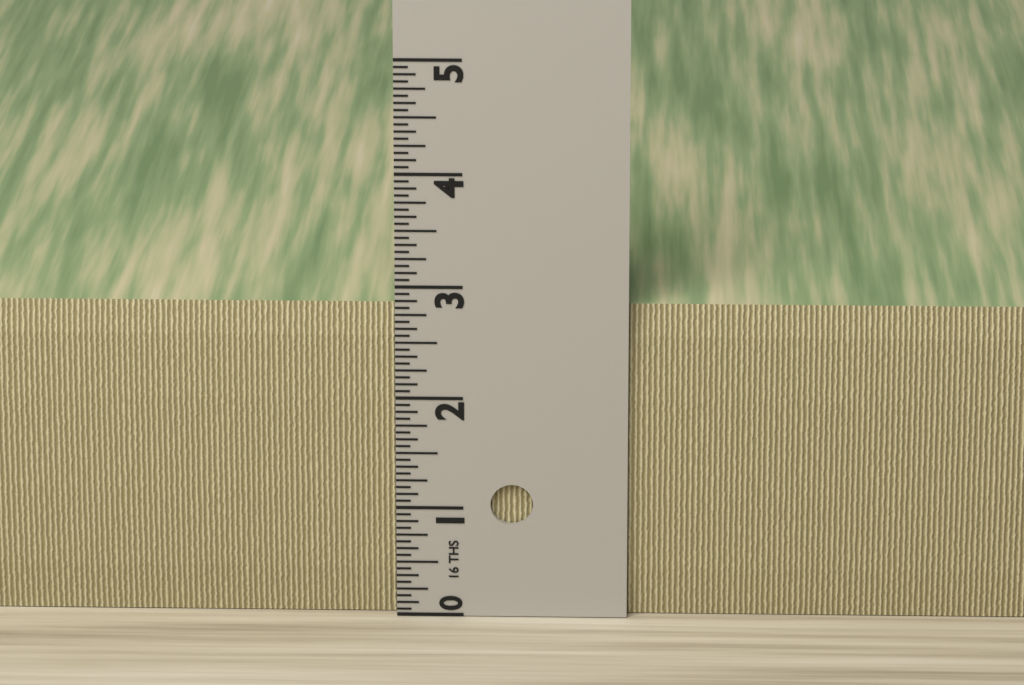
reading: 2.8125 in
